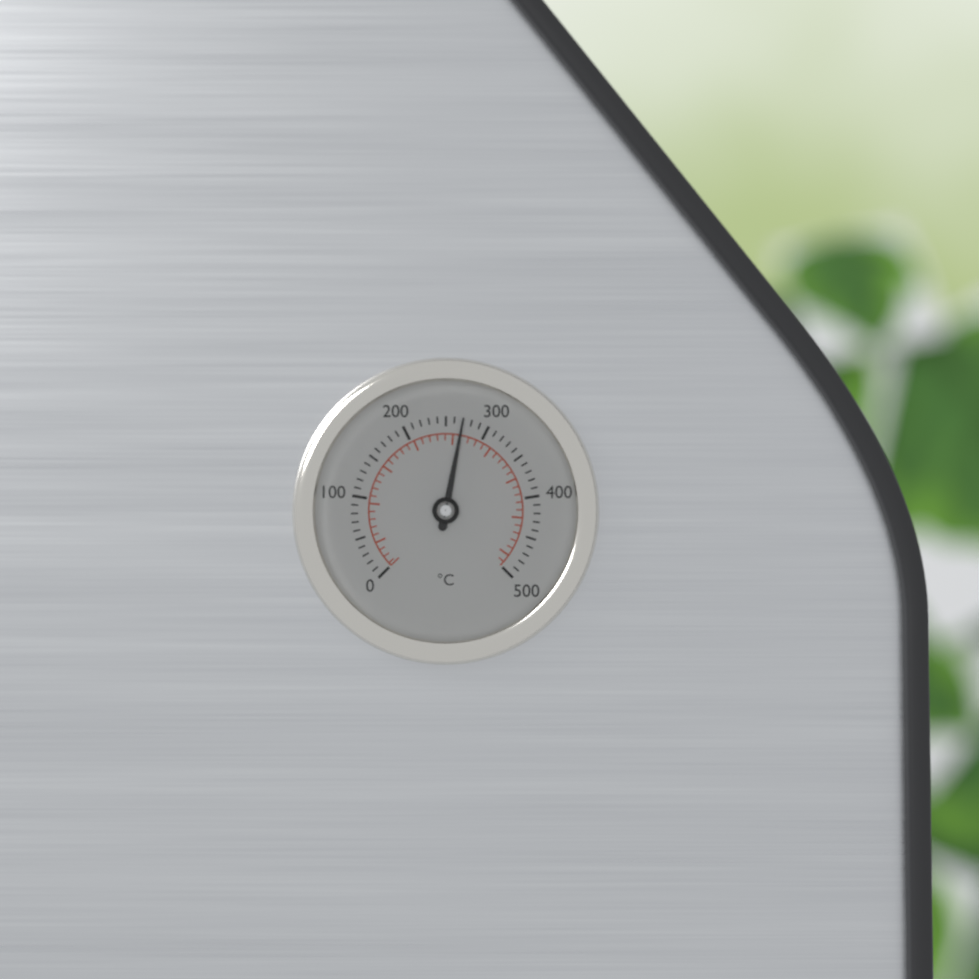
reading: 270 °C
